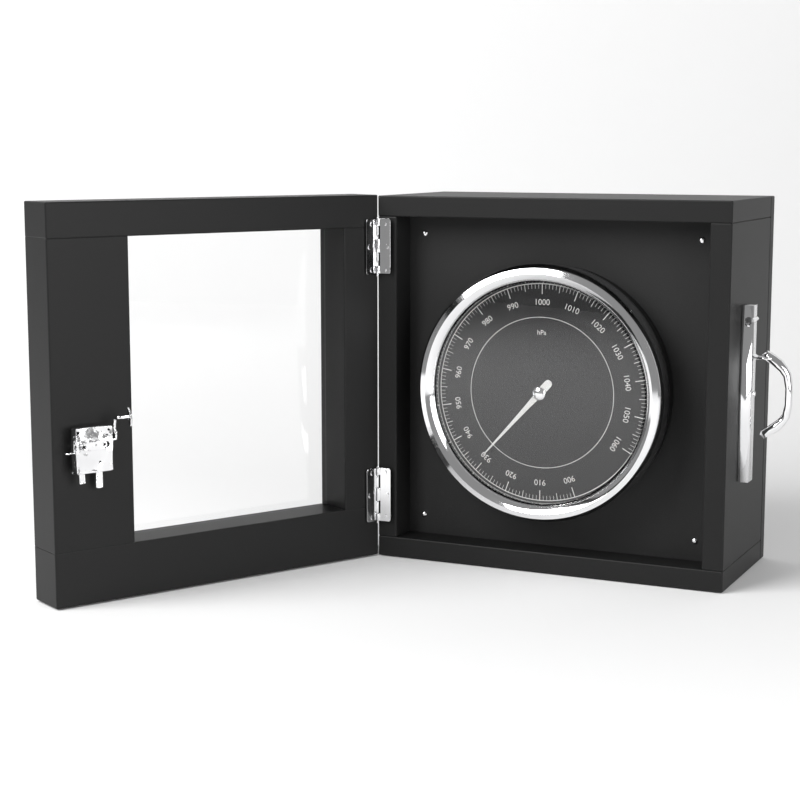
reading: 931 hPa
